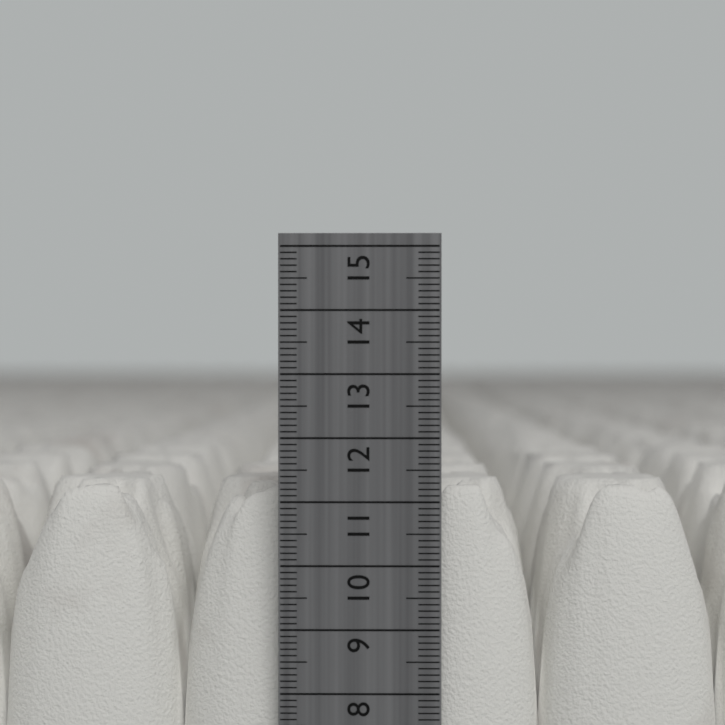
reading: 11.2 cm
